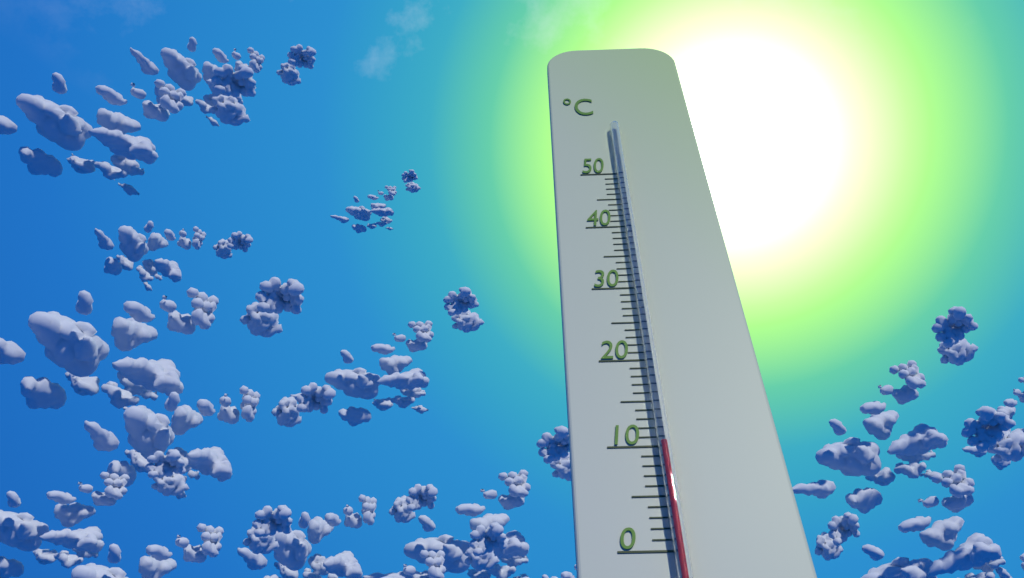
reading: 10 °C
